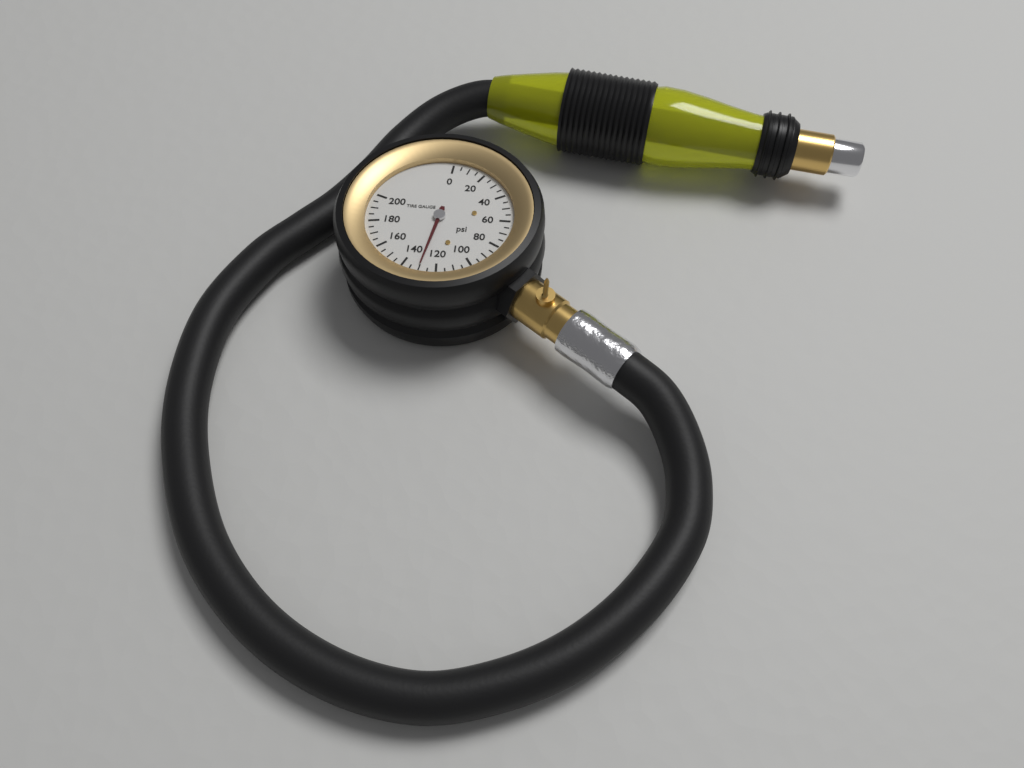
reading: 130 psi
